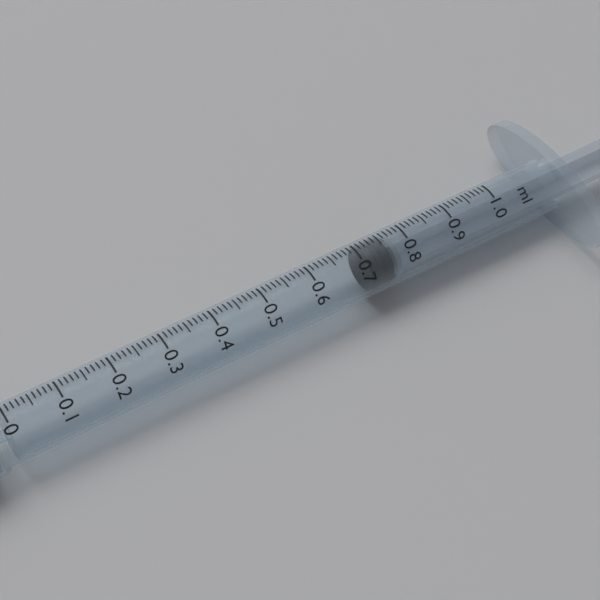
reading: 0.71 ml
